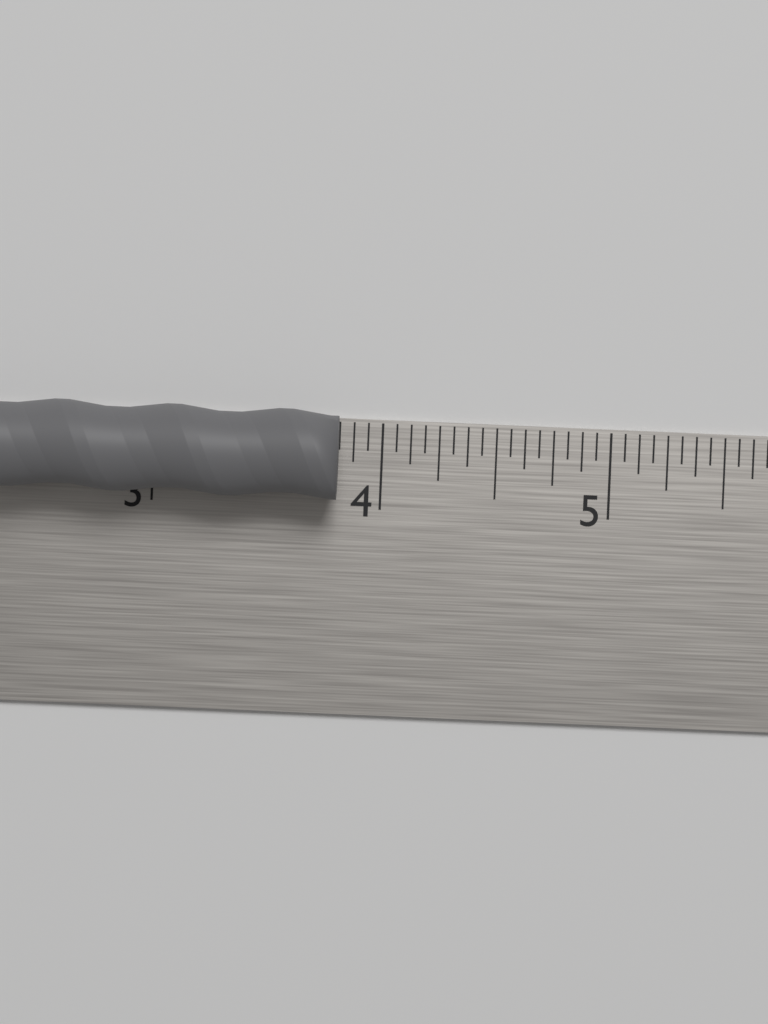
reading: 3.8125 in
